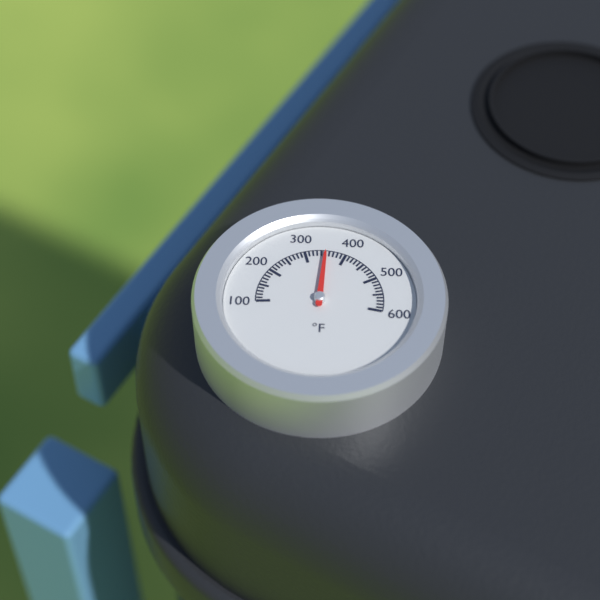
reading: 350 °F
